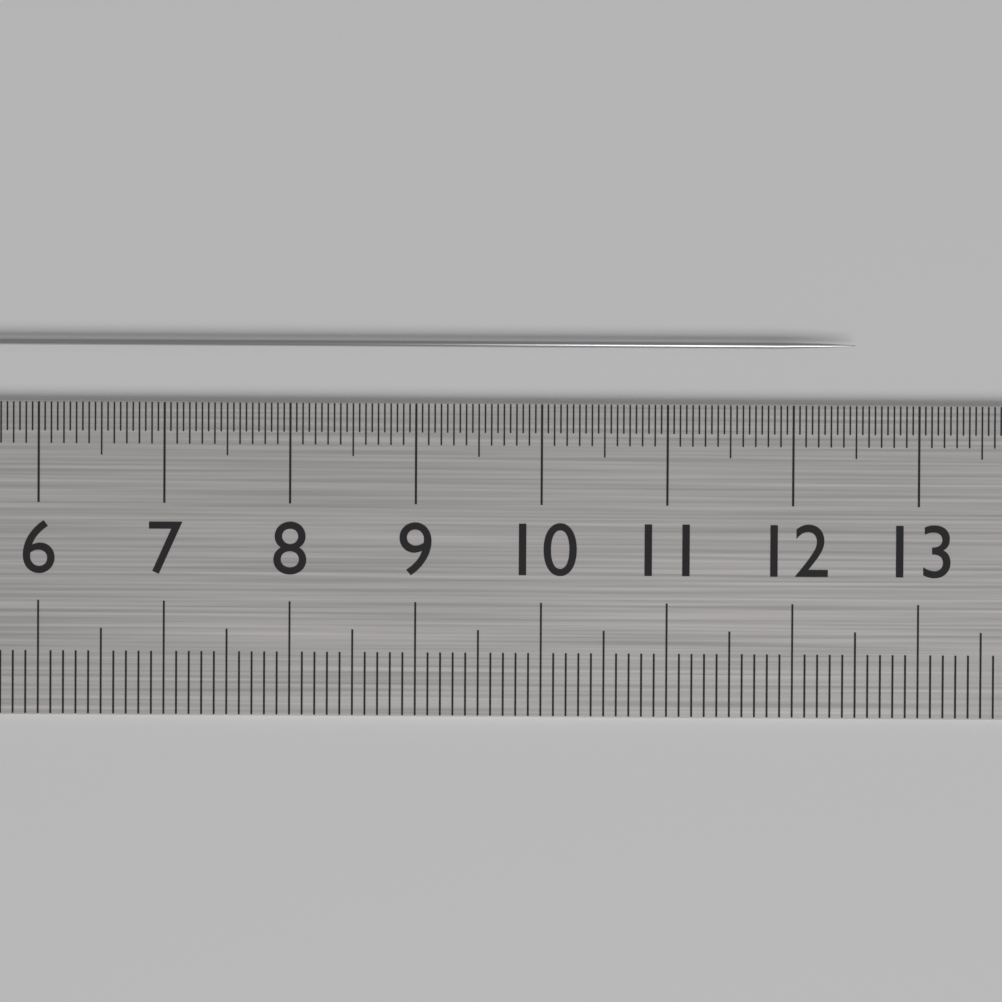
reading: 12.50 cm
